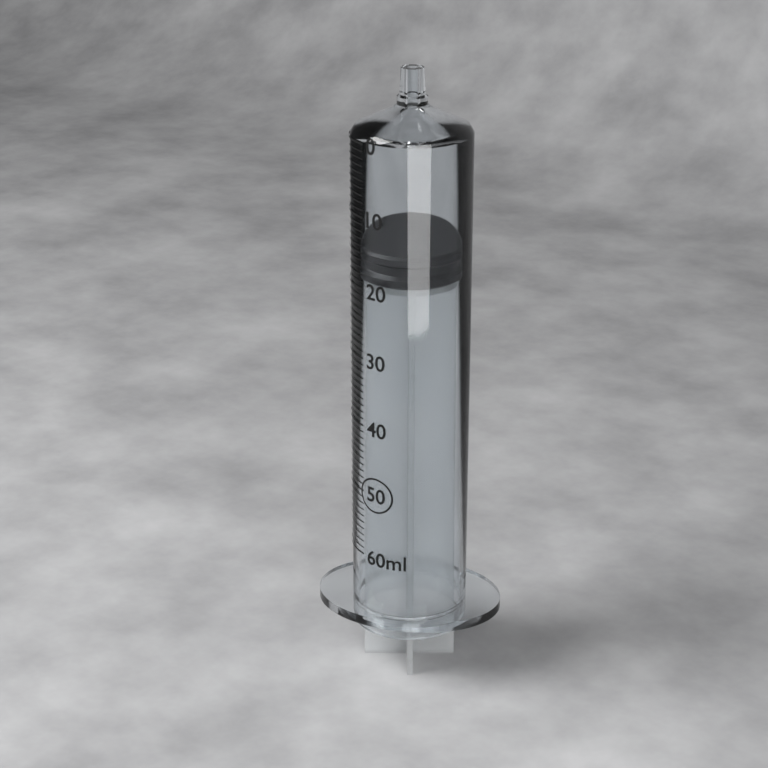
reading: 15 ml
